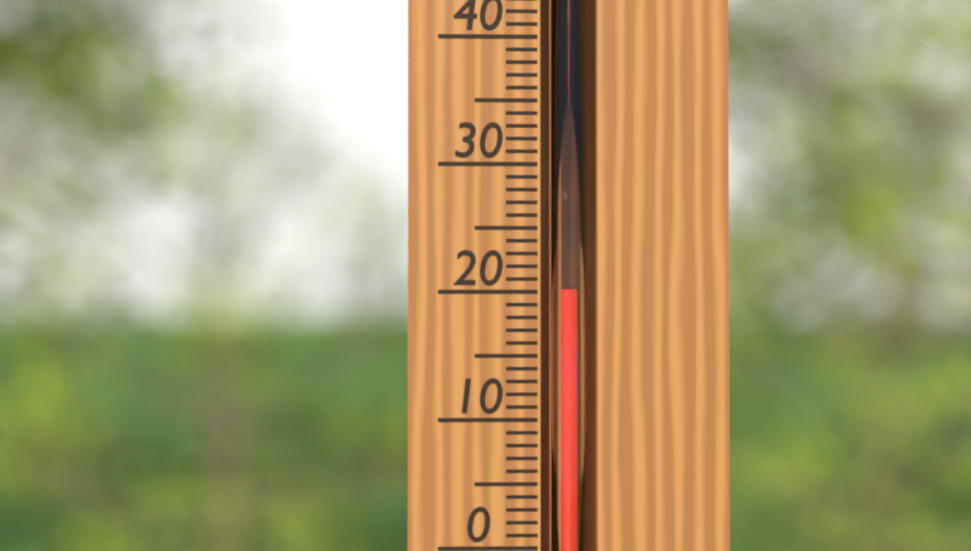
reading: 20 °C
